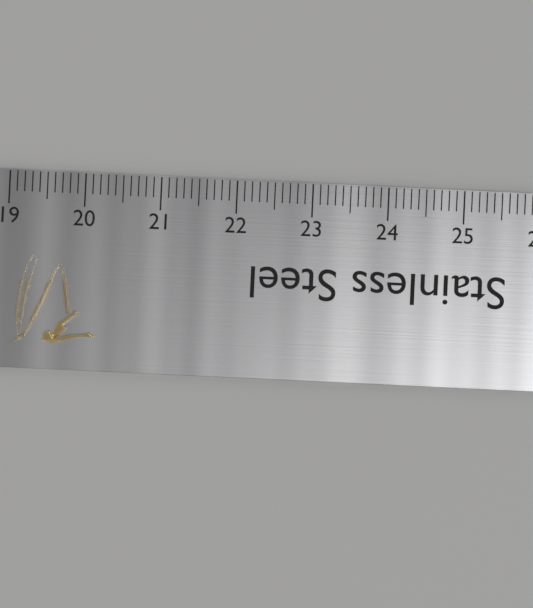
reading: 20.2 (no unit)
